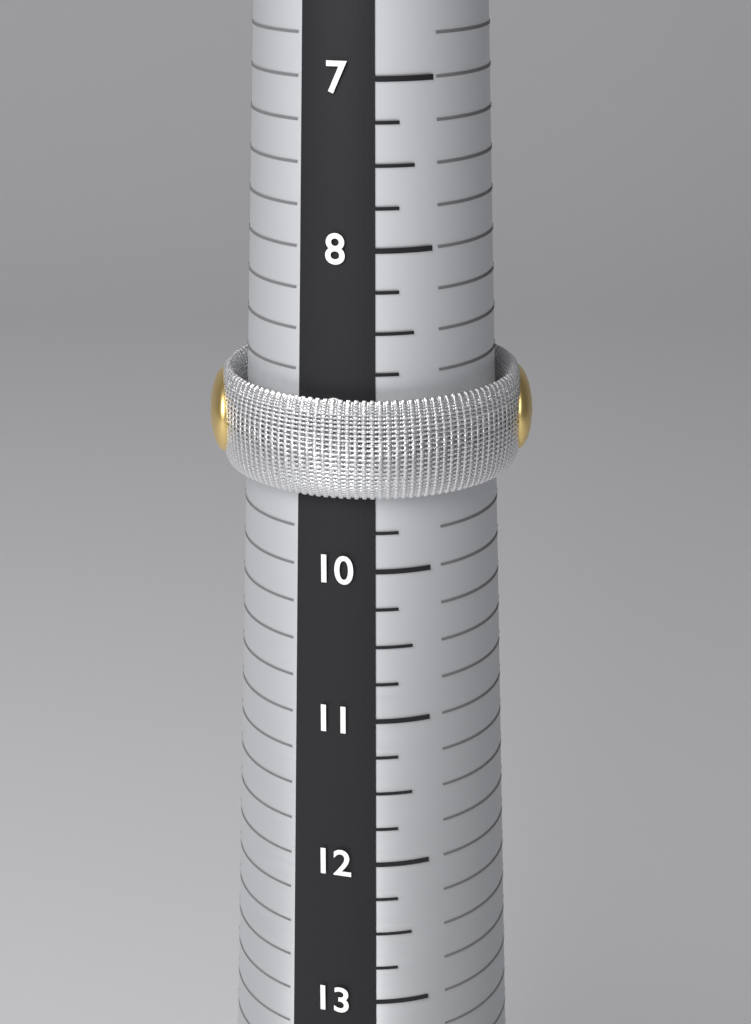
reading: 9.50 (no unit)
